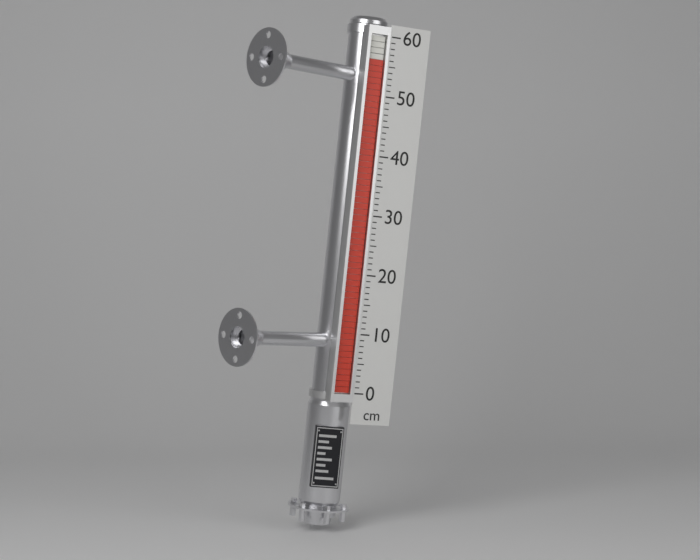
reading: 56 cm
